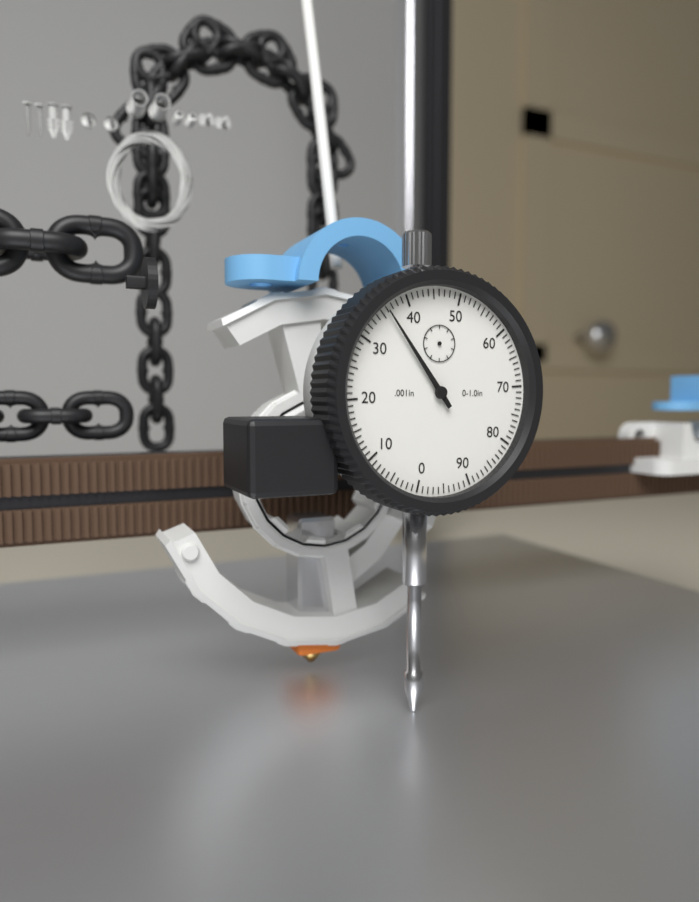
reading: 0.036 in
